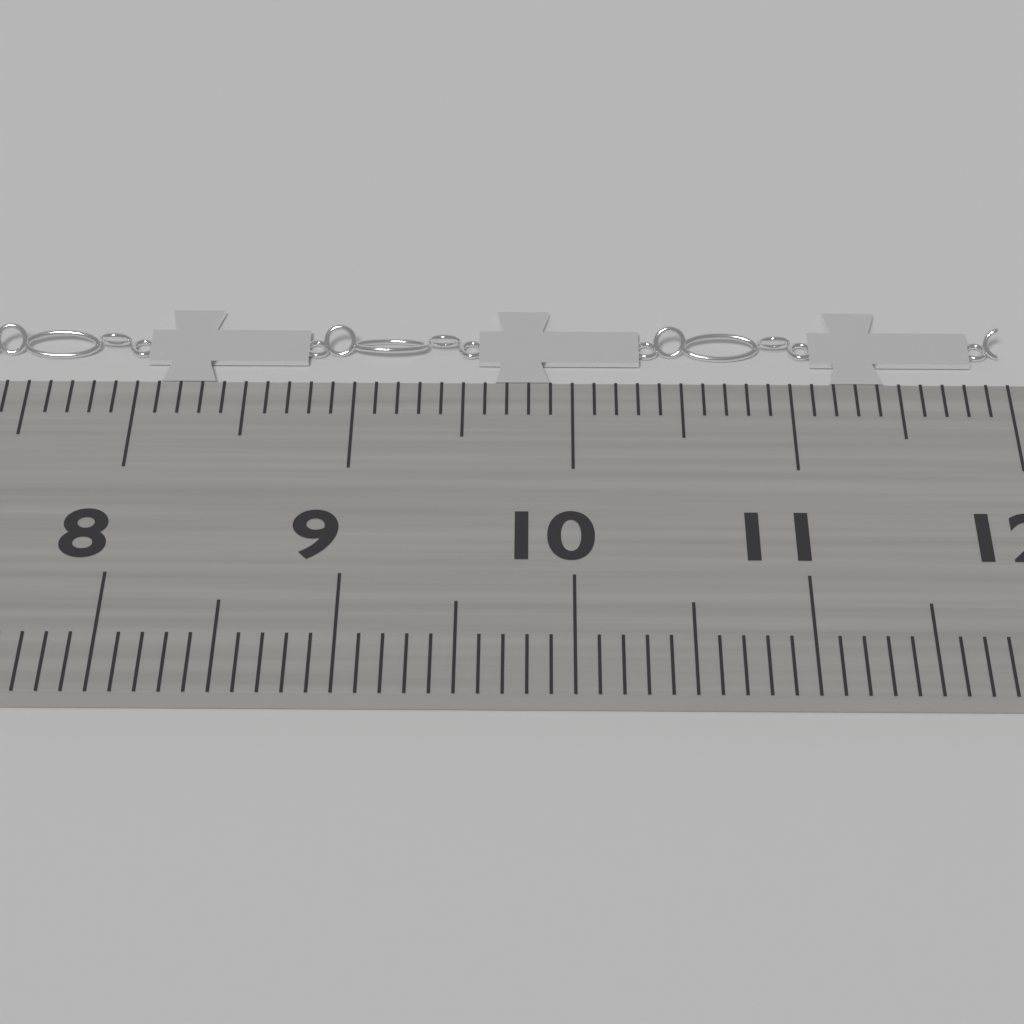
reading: 12.0 cm
